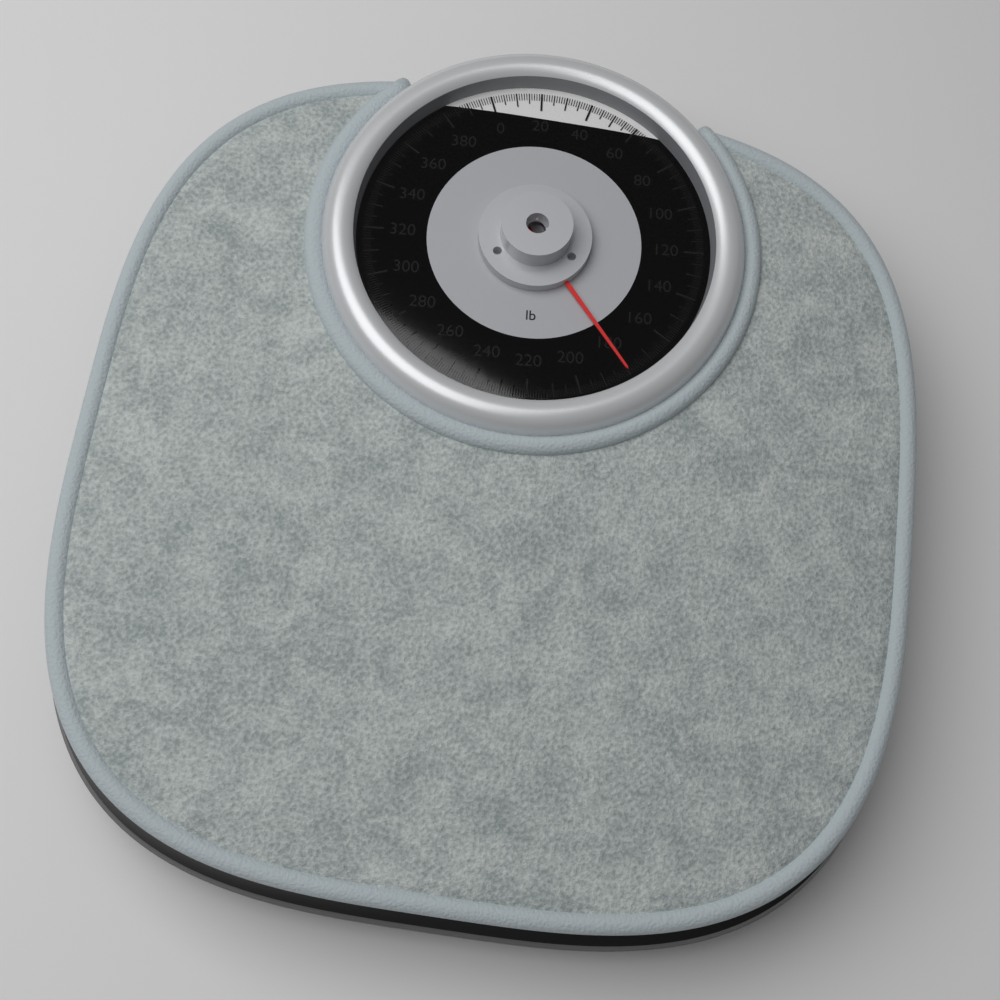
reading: 180 lb
